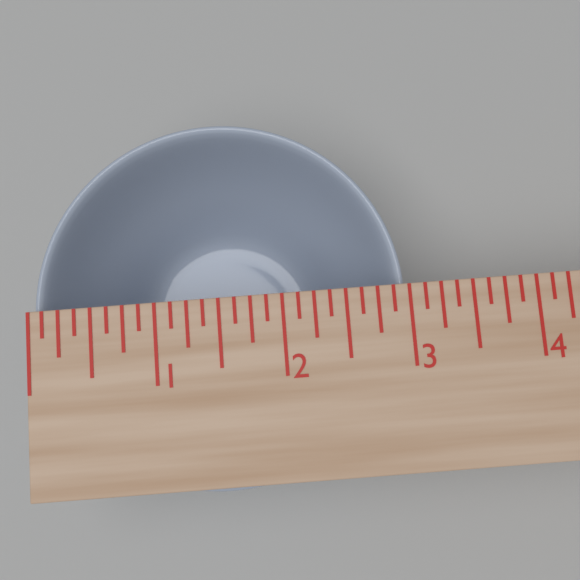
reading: 3.000 in
